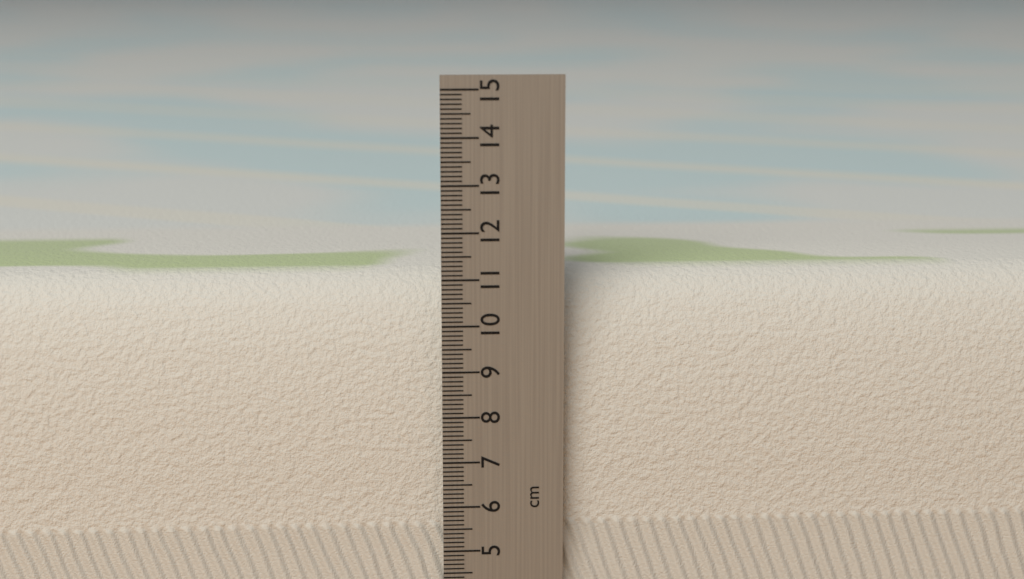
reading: 11.0 cm
